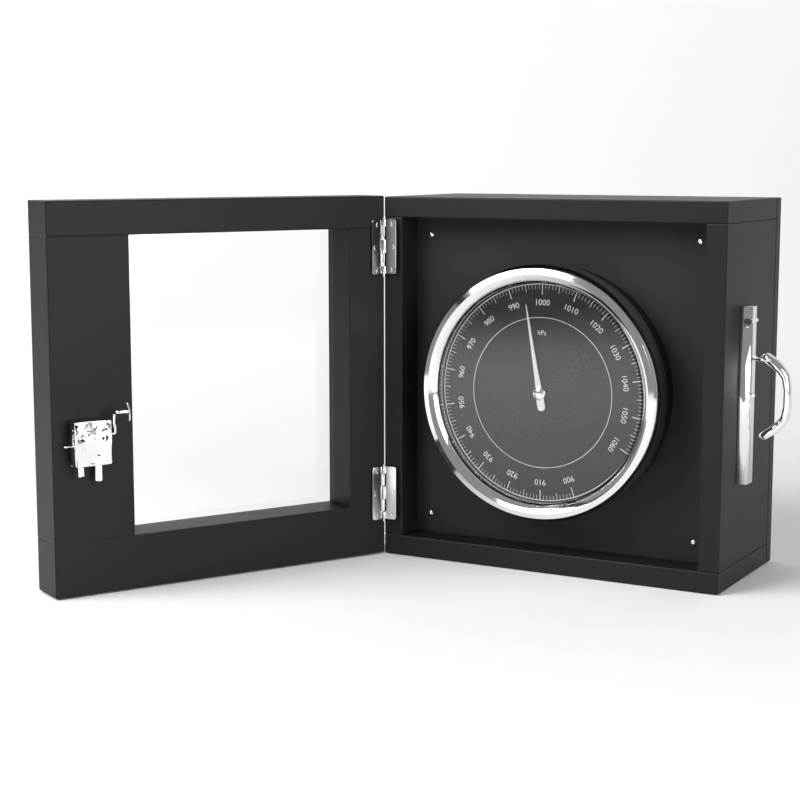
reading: 995 hPa
